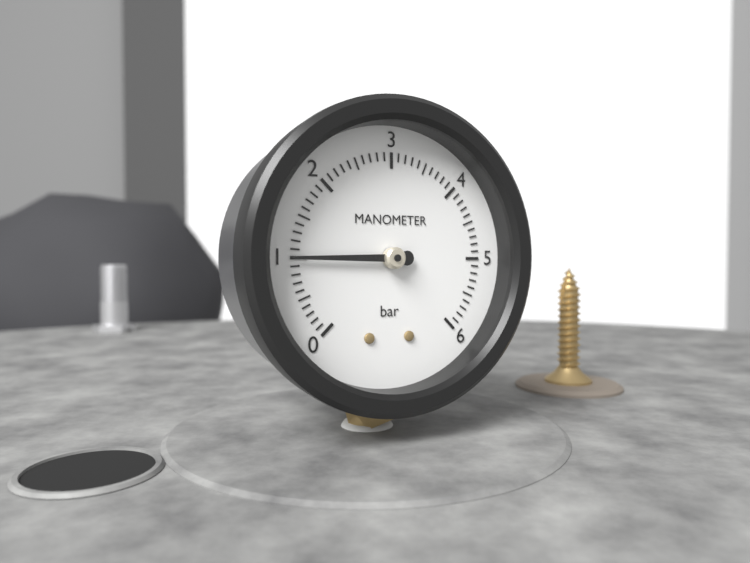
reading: 1.0 bar
